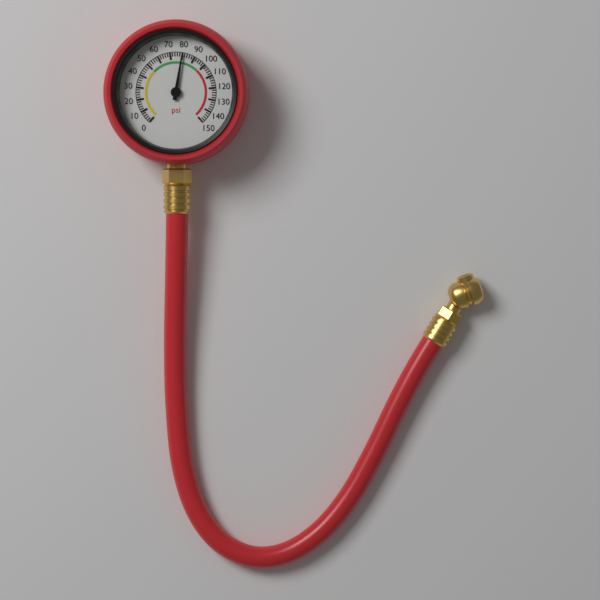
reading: 80 psi
